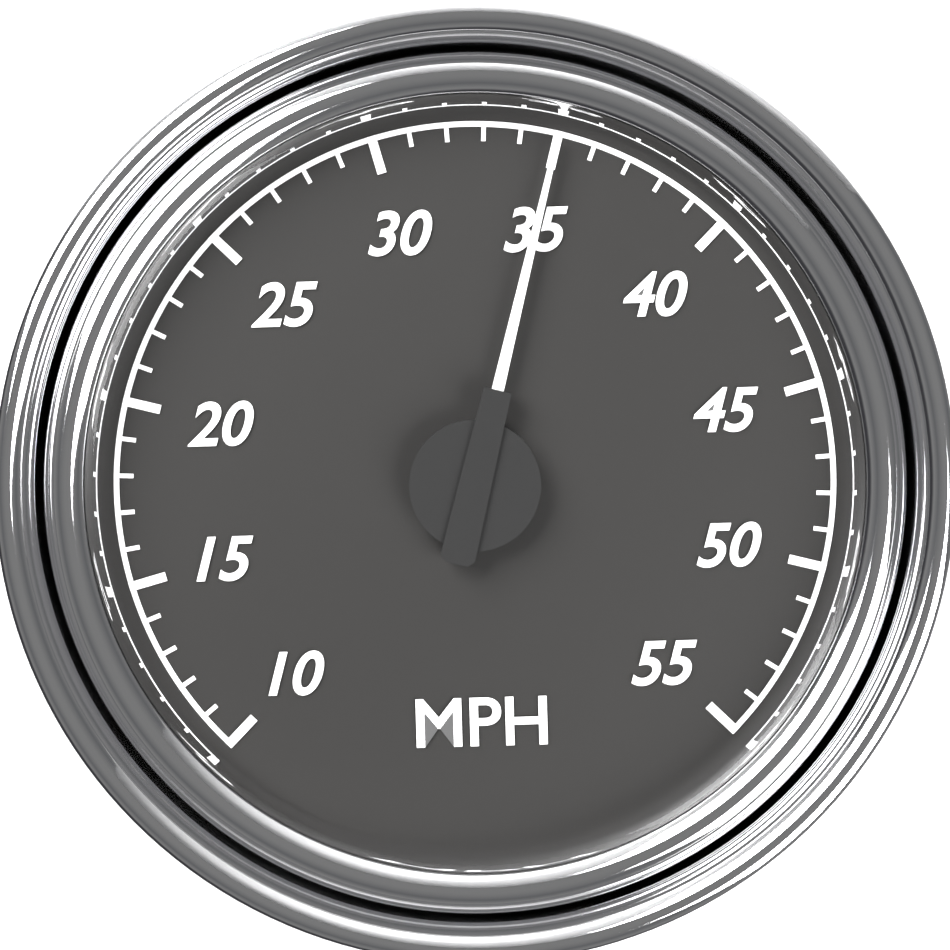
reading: 35 MPH
